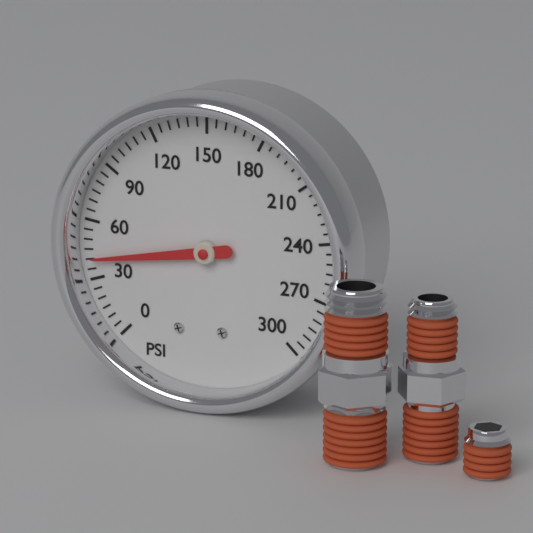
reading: 40 psi
